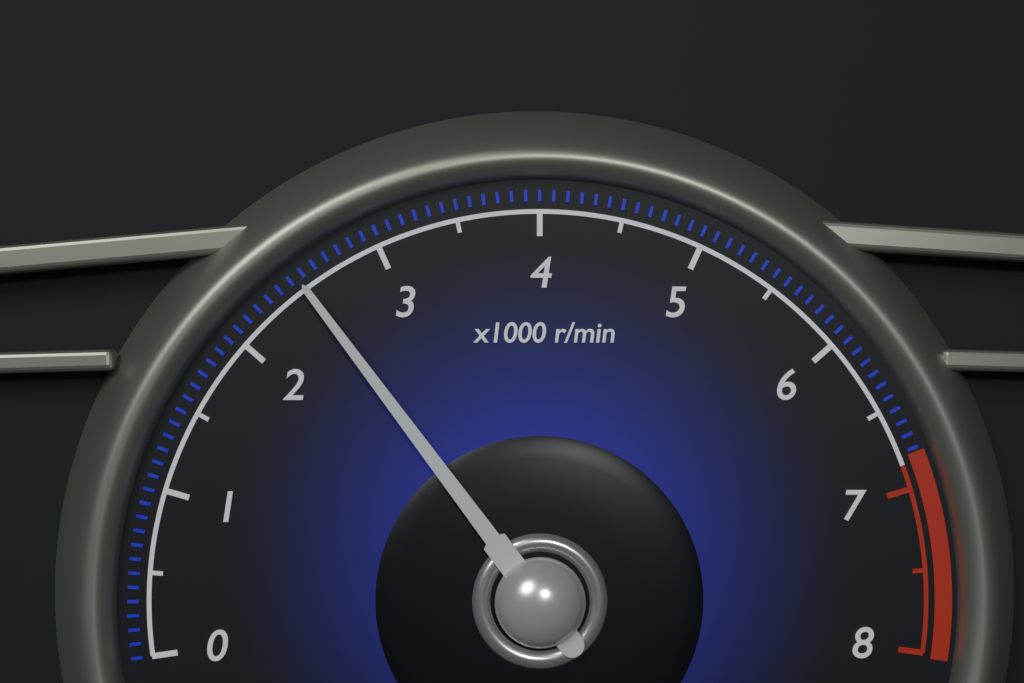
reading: 2.5 x1000 r/min
